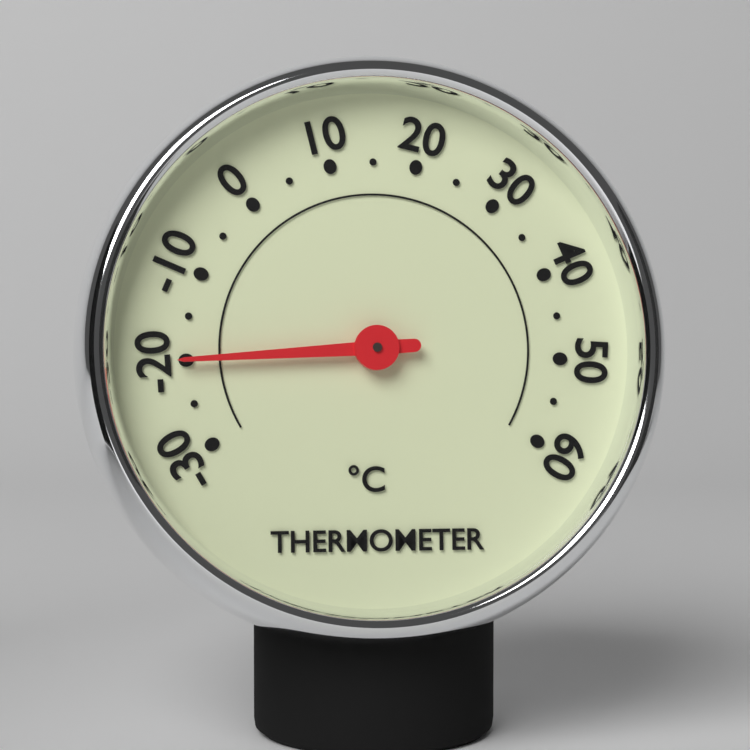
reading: -20 °C
